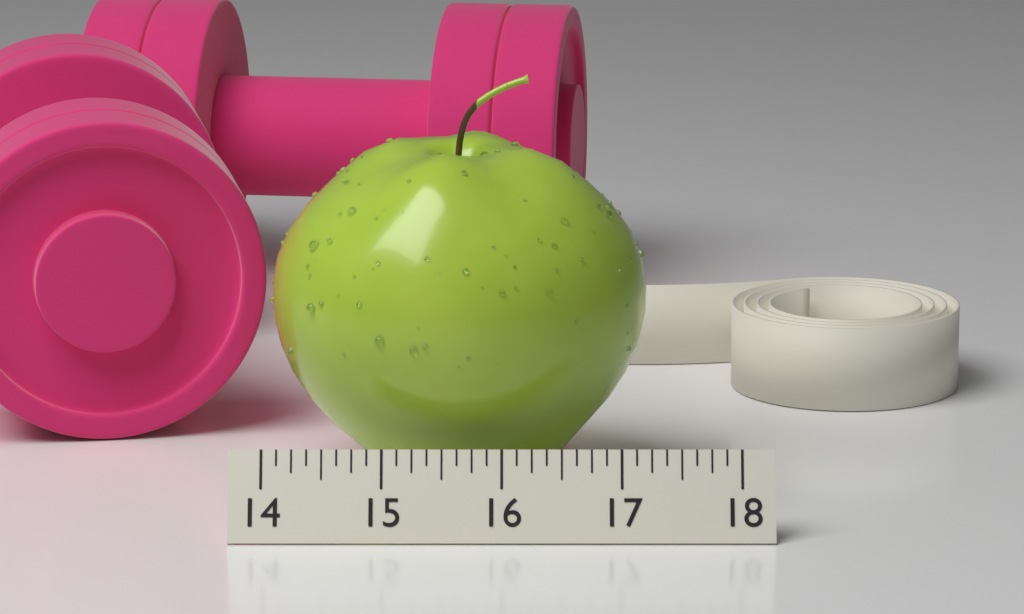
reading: 17.250 (no unit)
